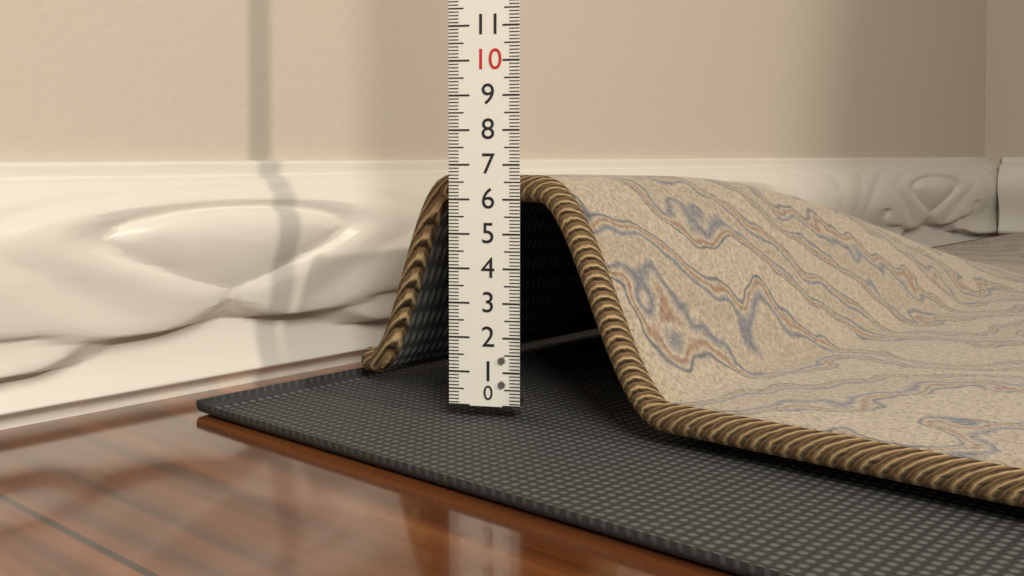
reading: 6.7 (no unit)
